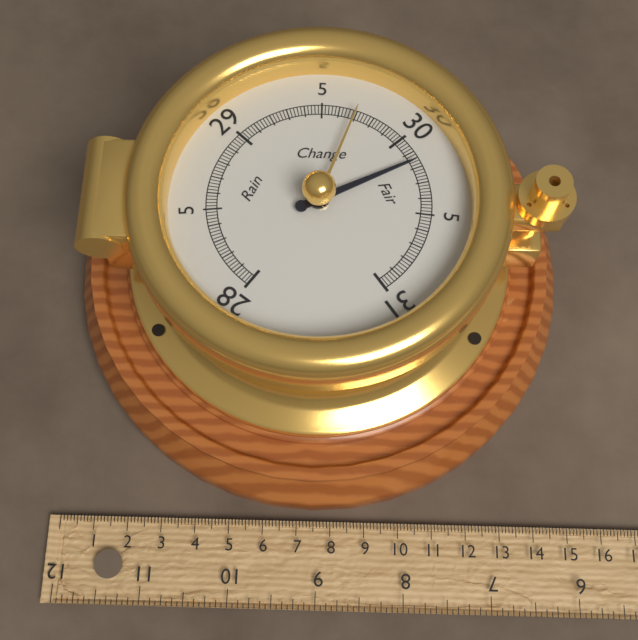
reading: 30.16 inHg
